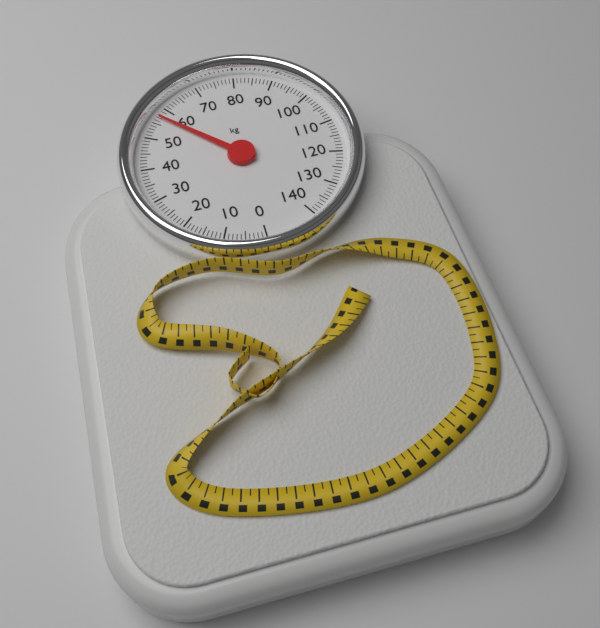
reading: 57 kg
